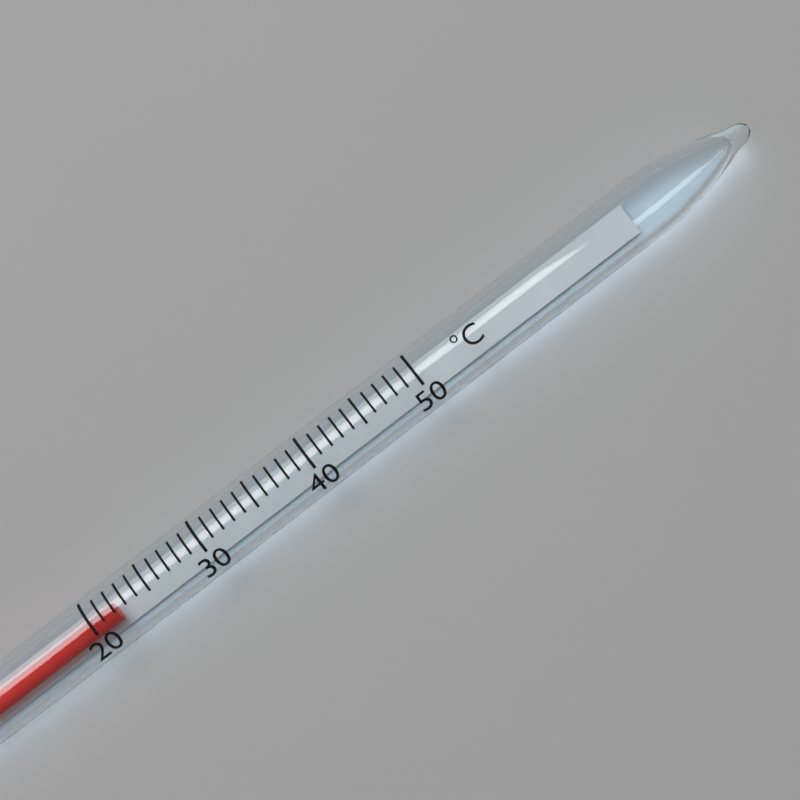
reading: 22 °C
